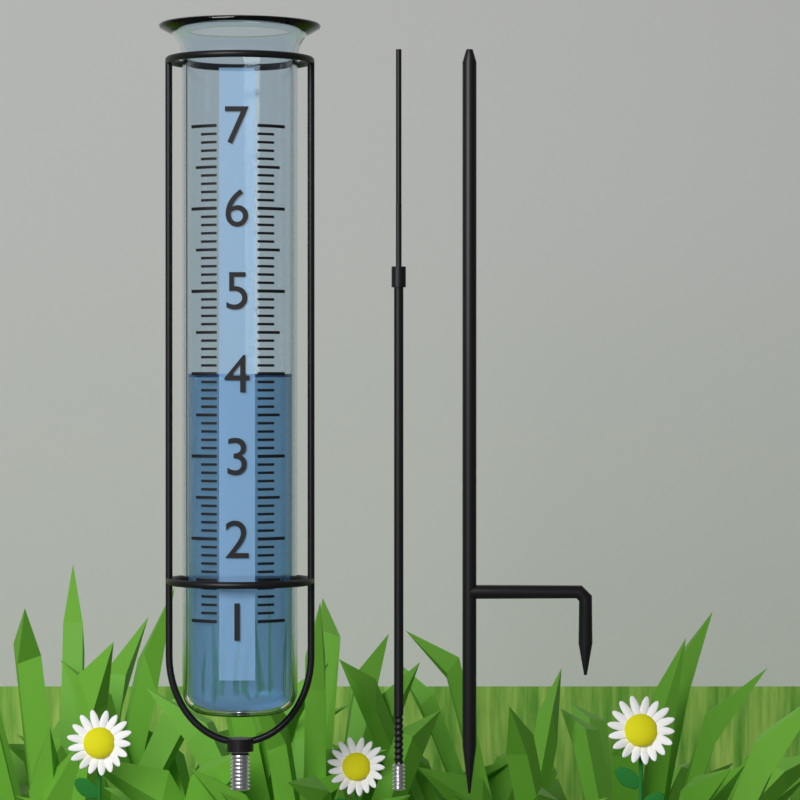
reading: 4.0 (no unit)
